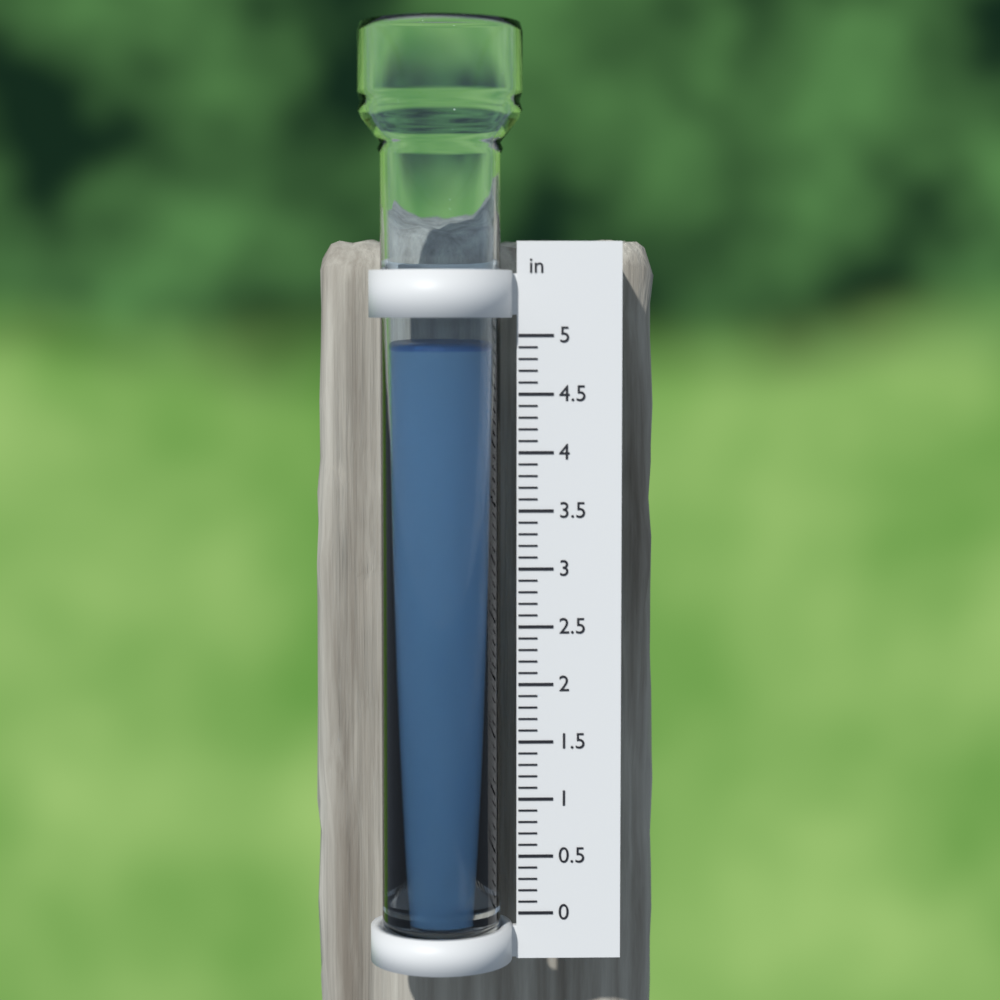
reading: 4.9 in
